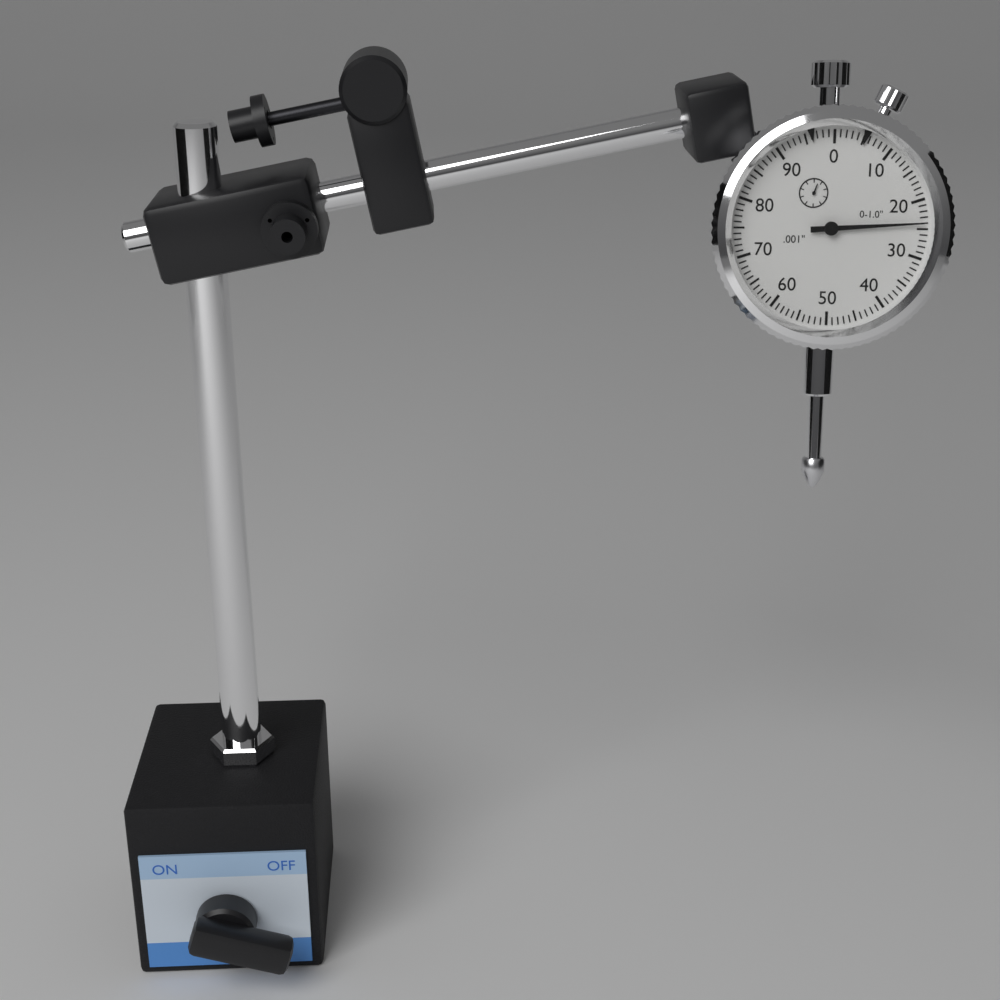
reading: 0.024 in
